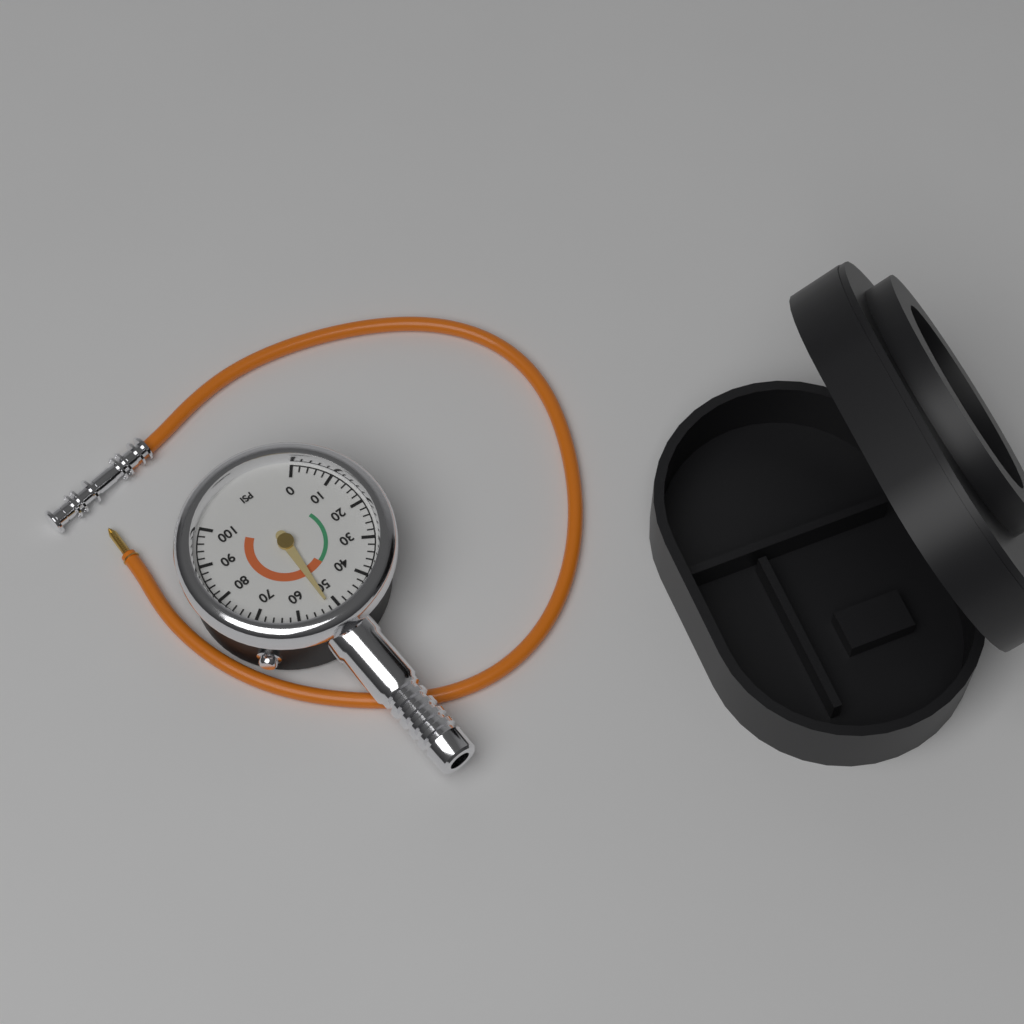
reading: 52 psi
